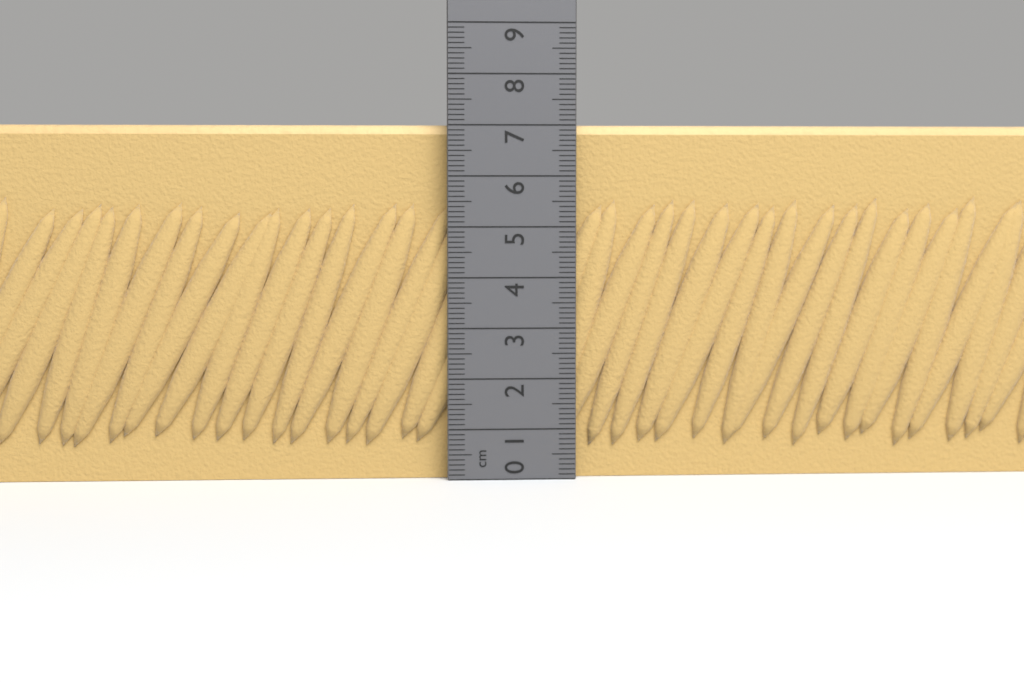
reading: 7.0 cm
